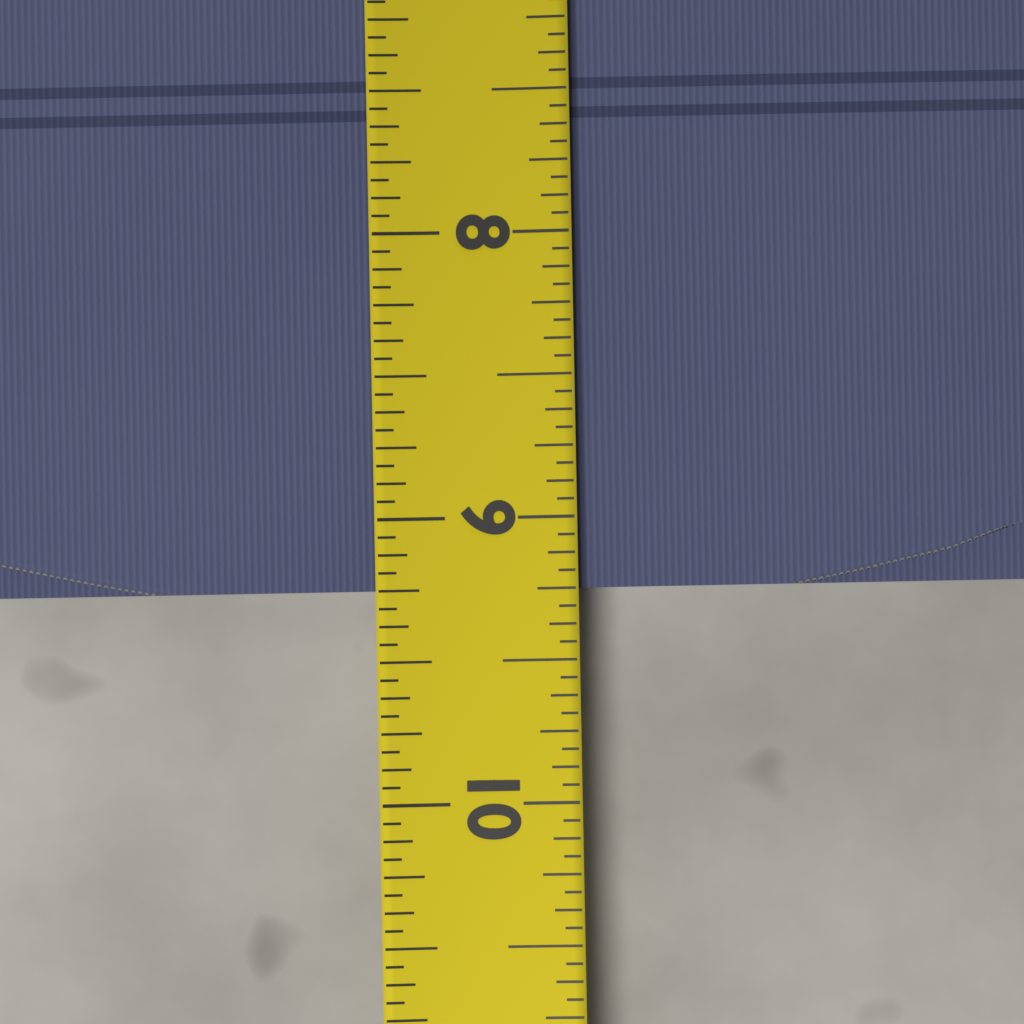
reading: 9.2500 (no unit)
